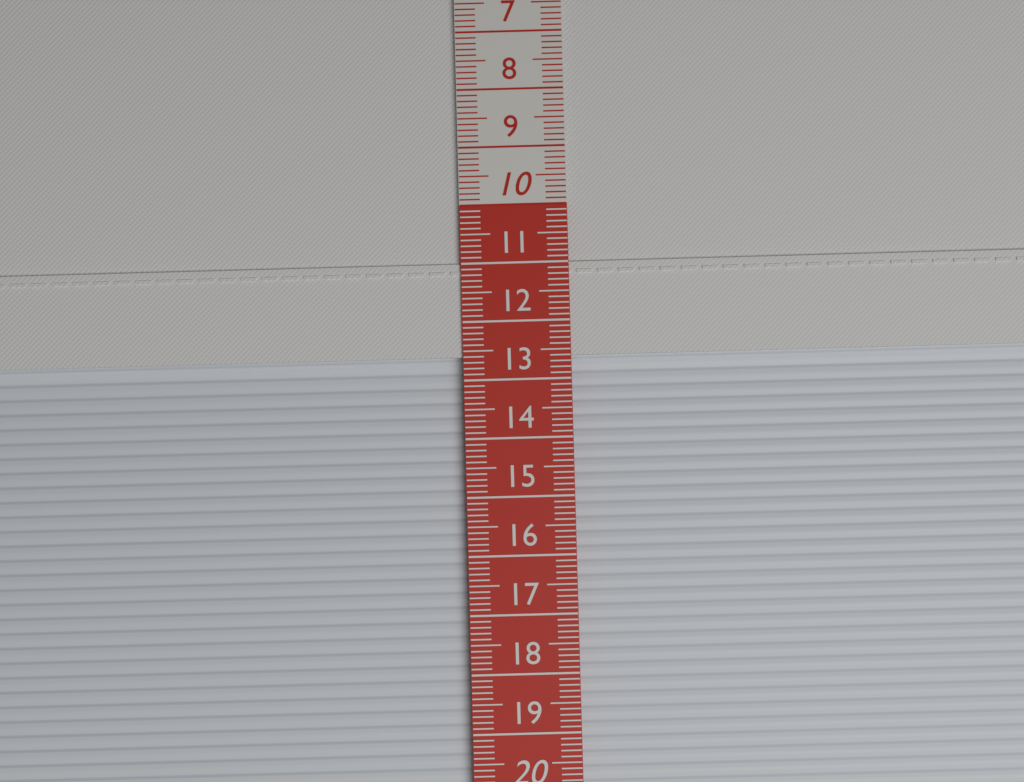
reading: 12.6 cm
